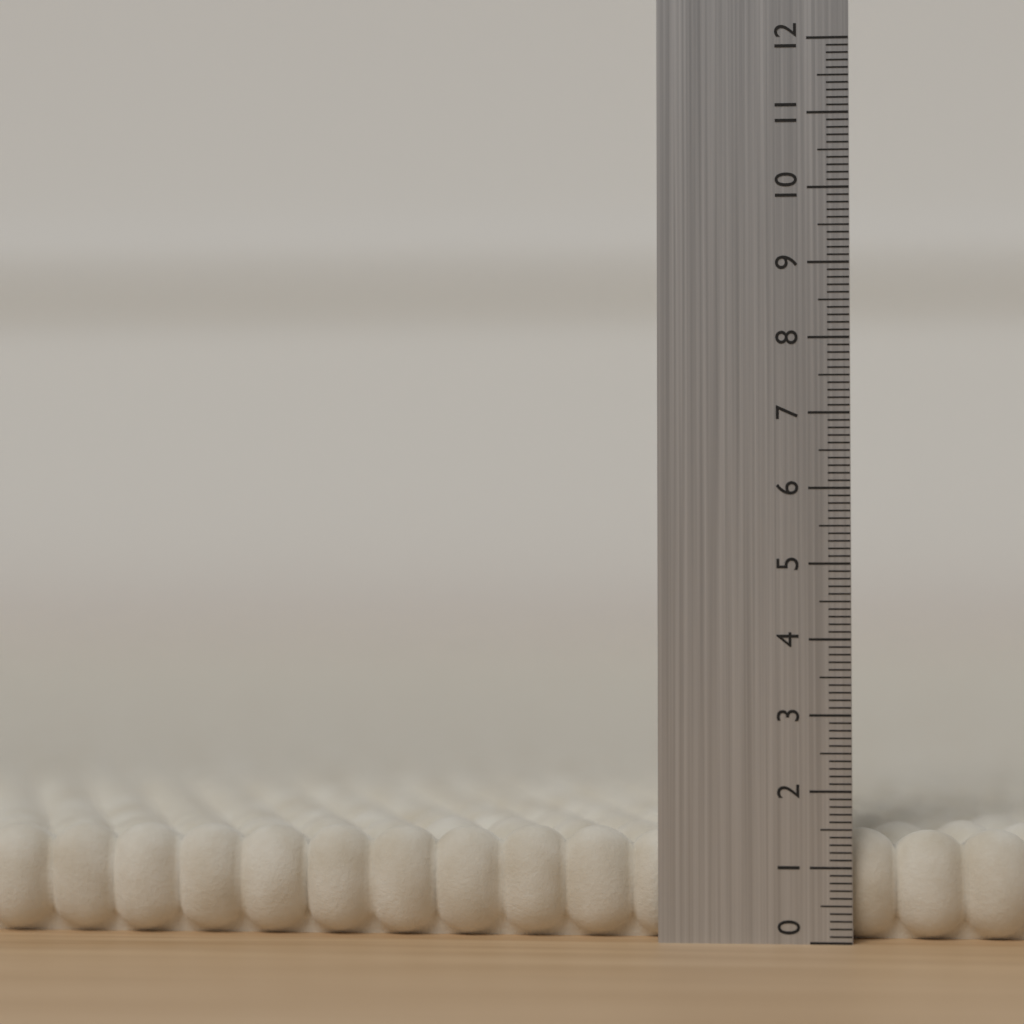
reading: 1.5 (no unit)
